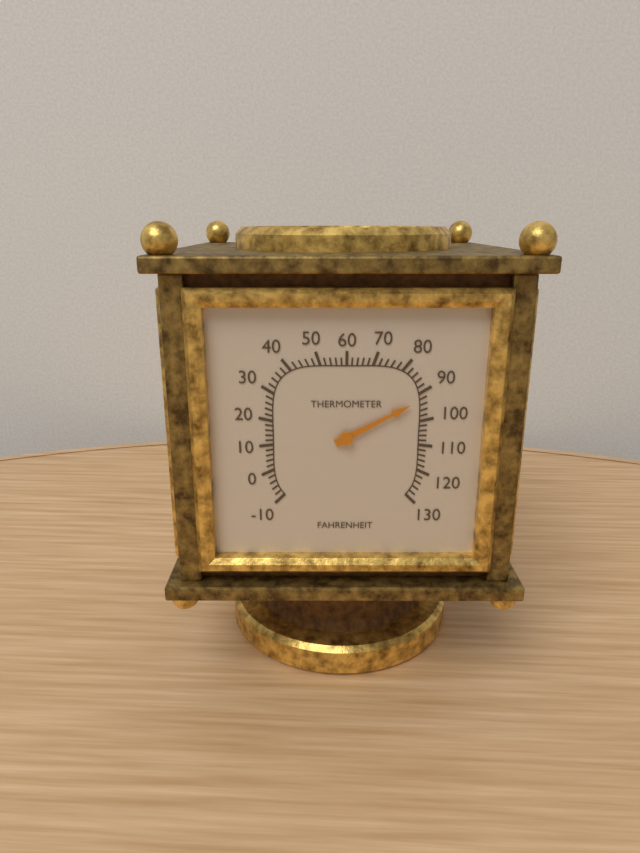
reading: 92 °F
